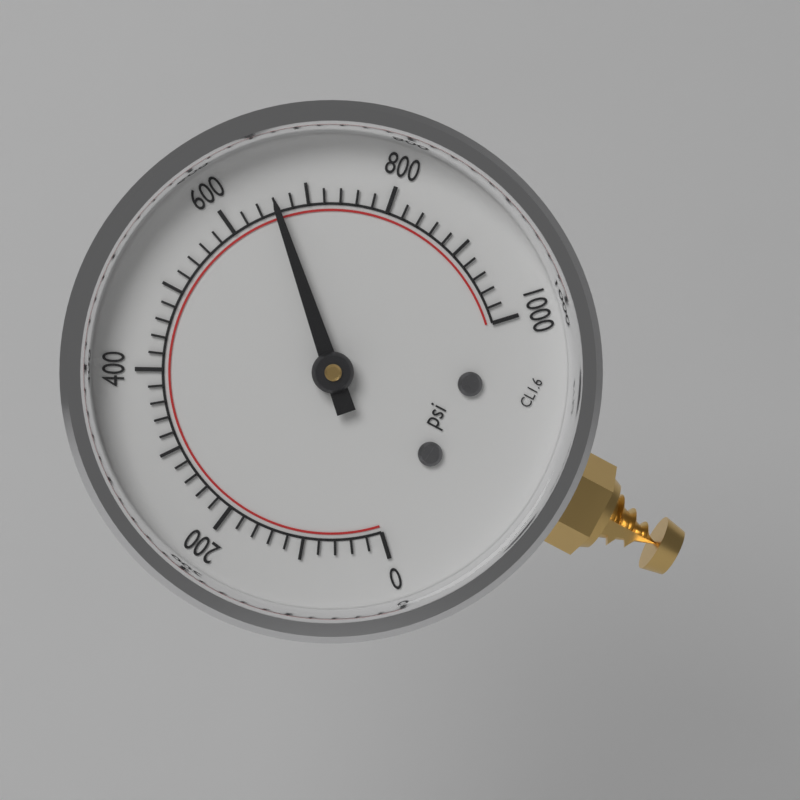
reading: 660 psi
